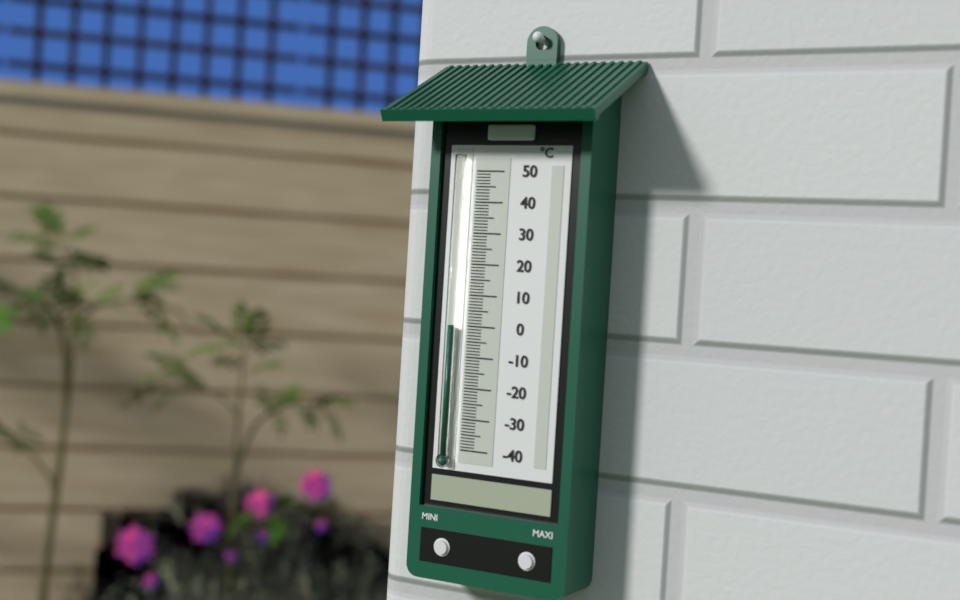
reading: 0 °C
